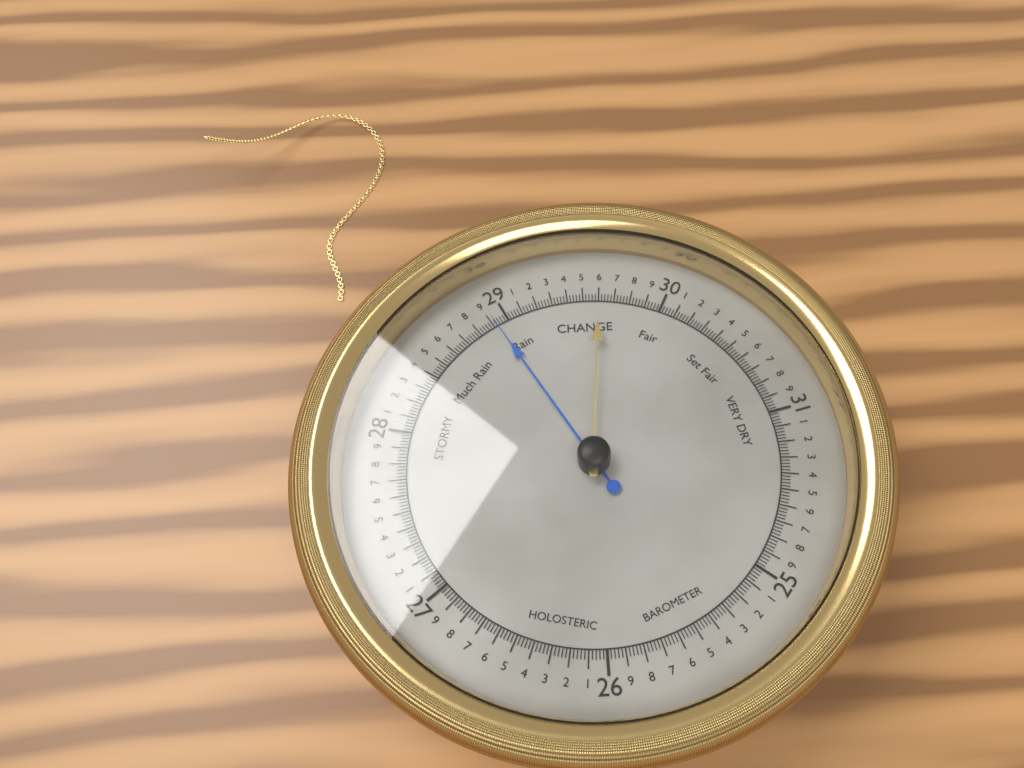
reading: 28.92 (no unit)
